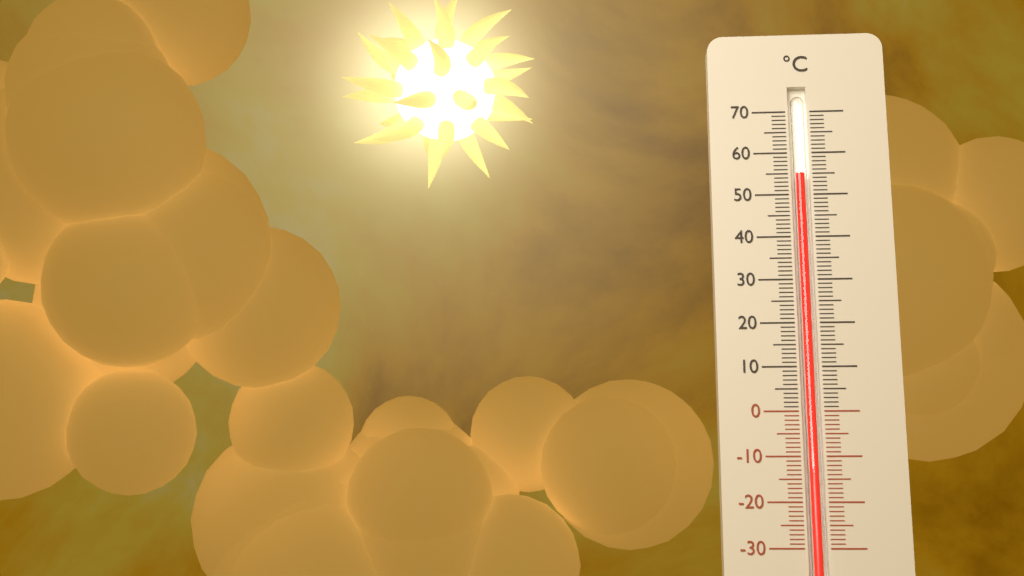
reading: 55 °C
